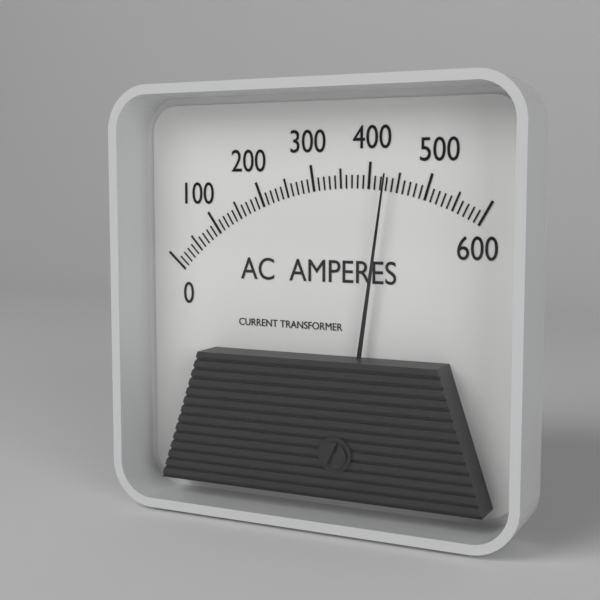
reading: 430 A
